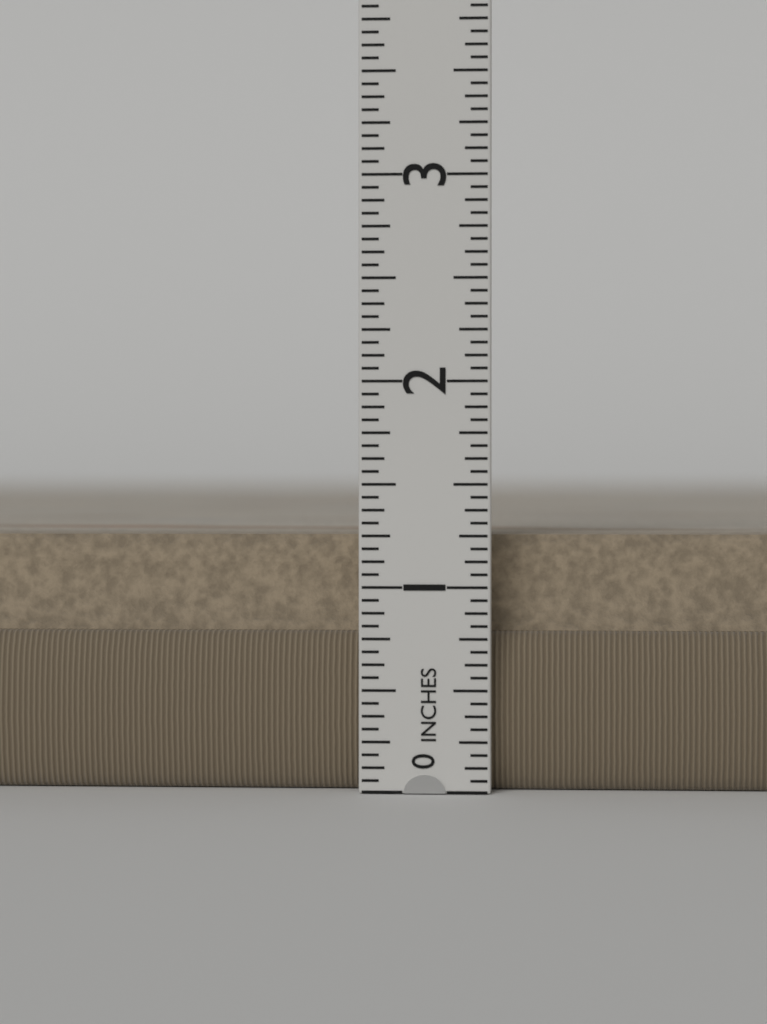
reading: 1.2500 in
